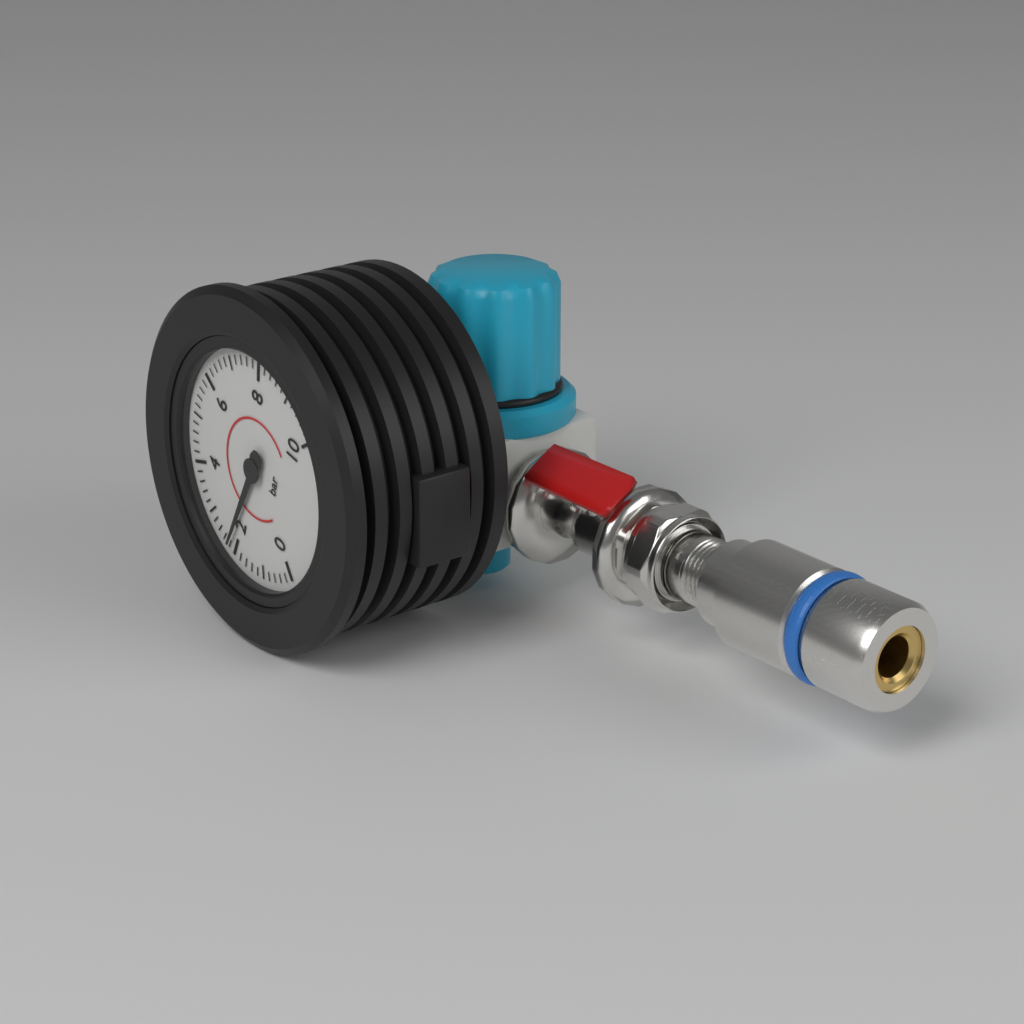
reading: 2.2 bar
